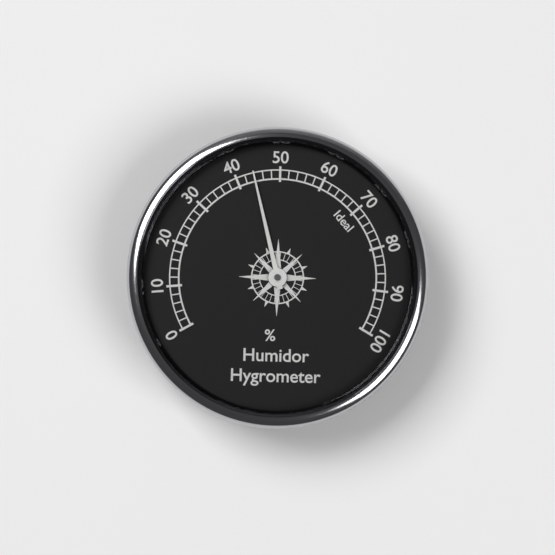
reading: 44 %
